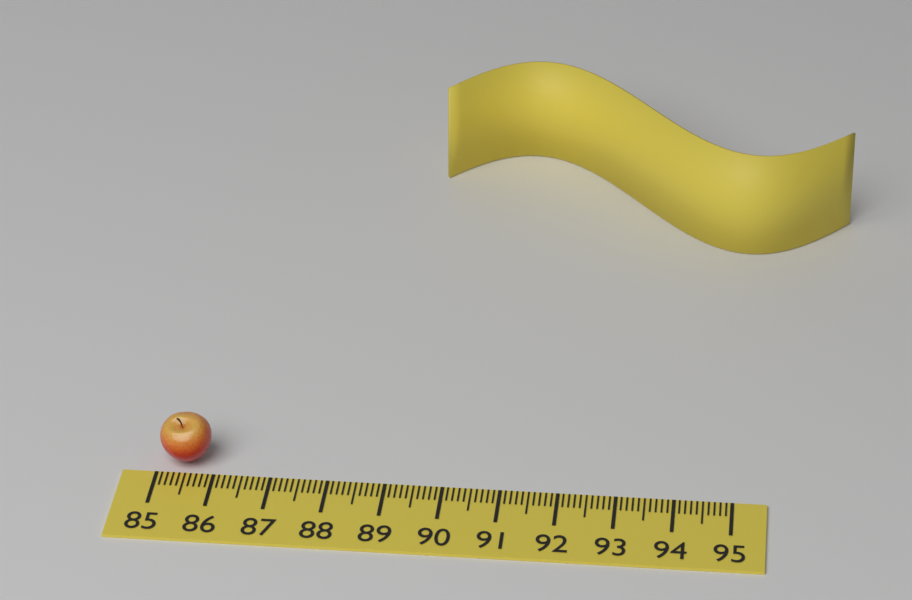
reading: 85.9 (no unit)
